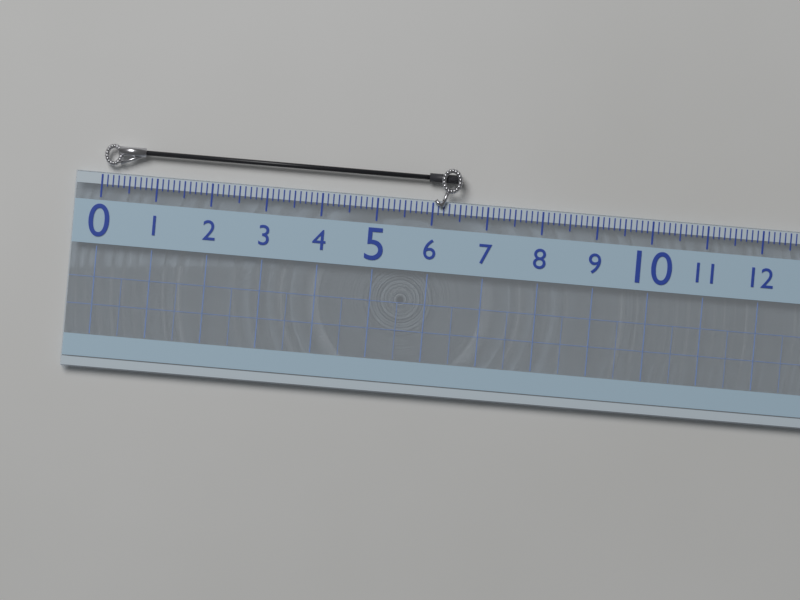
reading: 6.5 (no unit)
